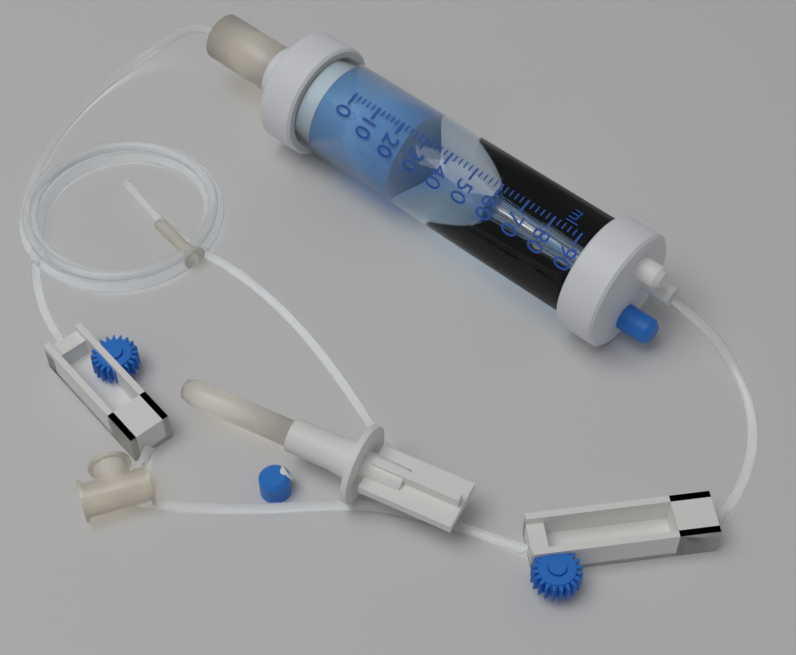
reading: 24 ml
